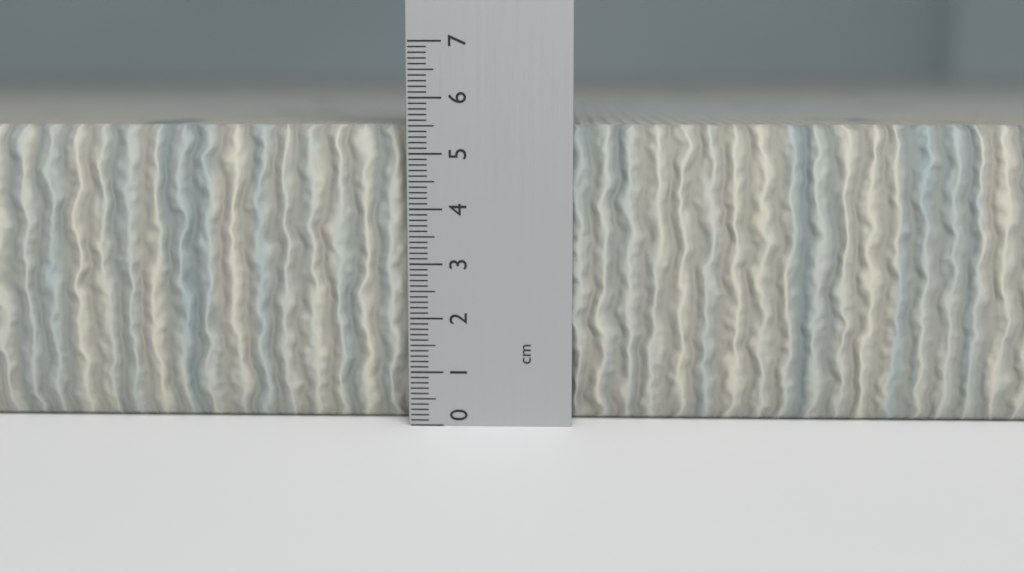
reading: 5.5 cm
